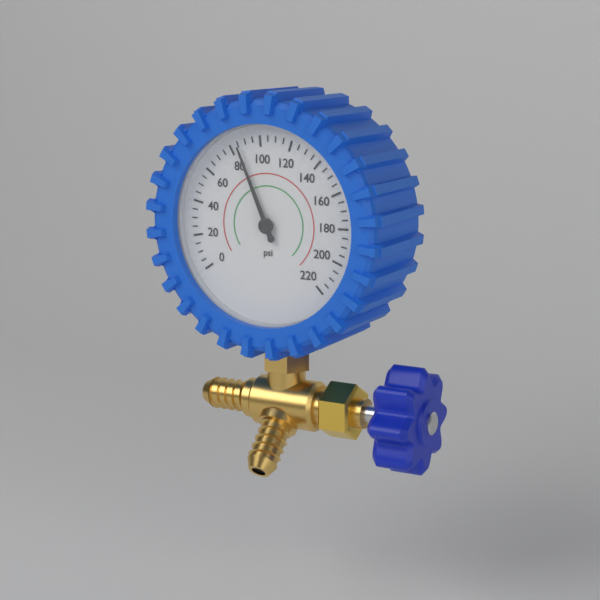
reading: 85 psi
